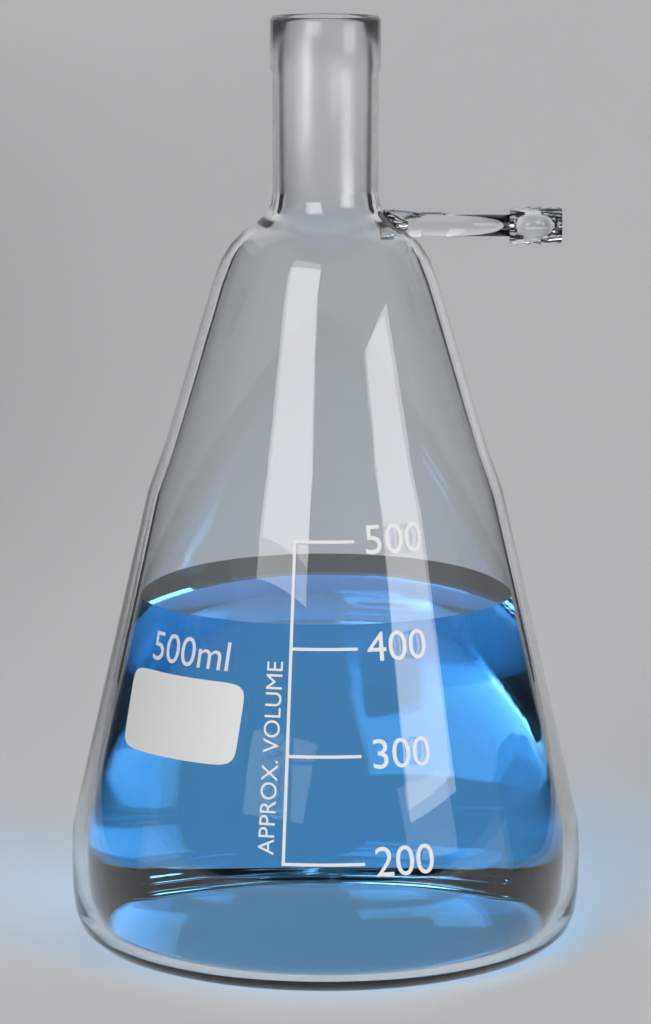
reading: 420 ml
